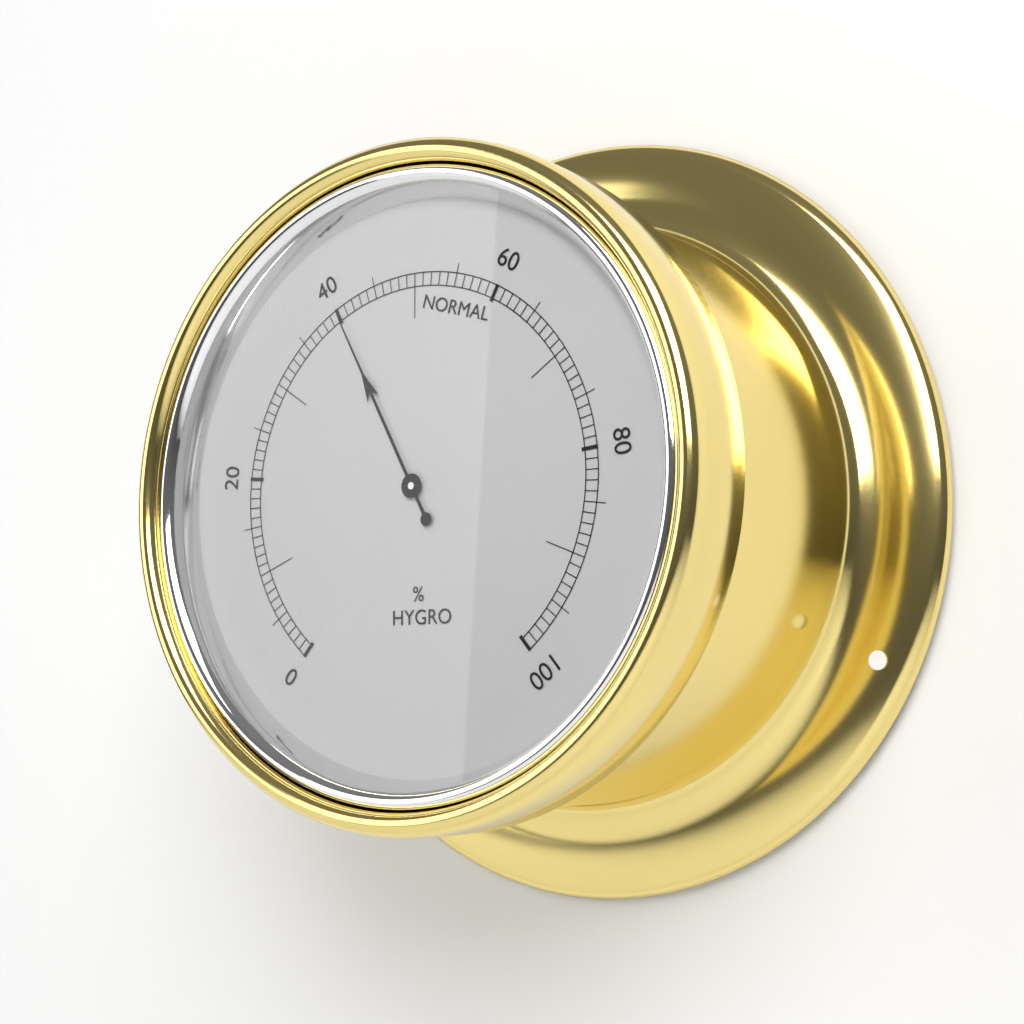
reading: 40 %
